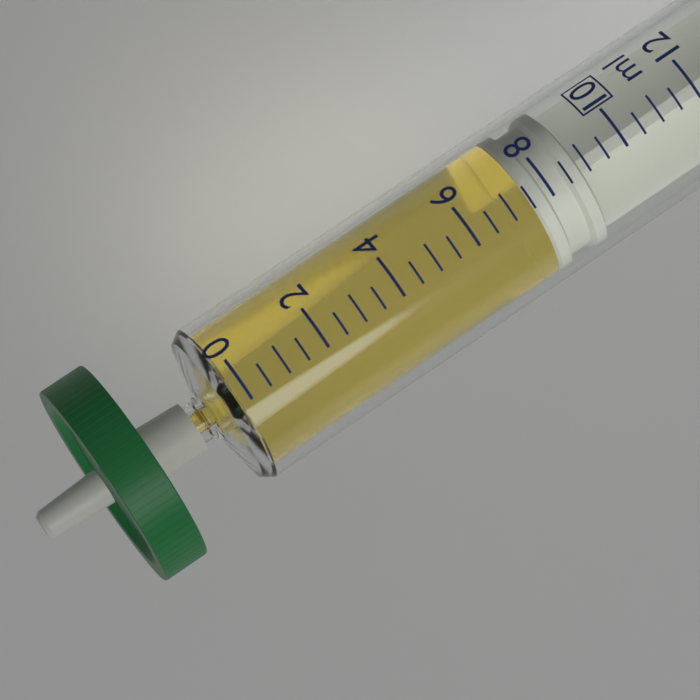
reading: 7.5 ml
